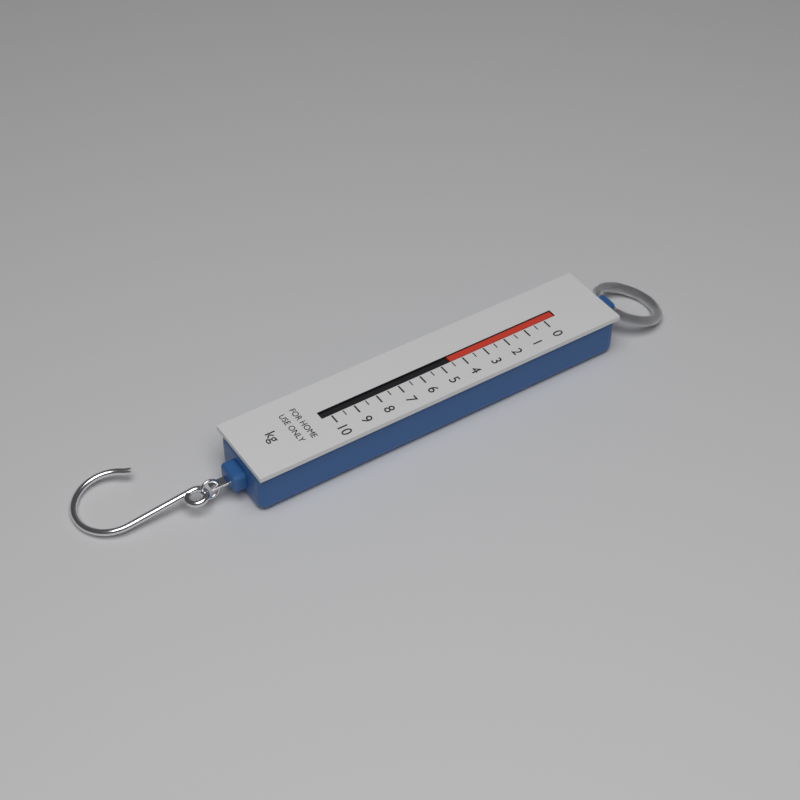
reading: 4.5 kg
